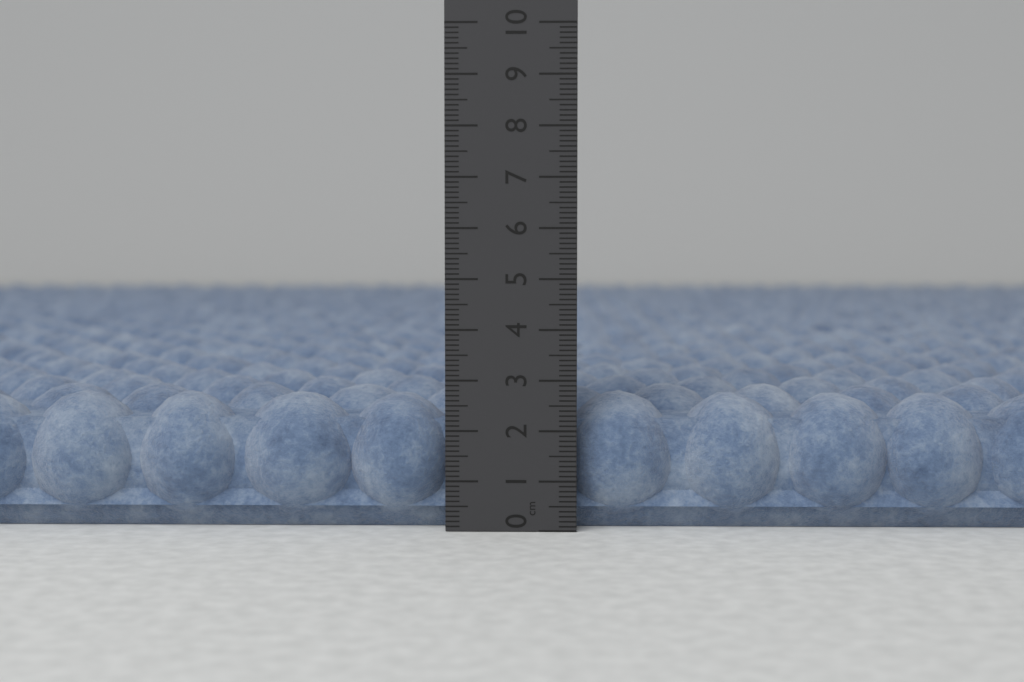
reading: 2.7 cm
